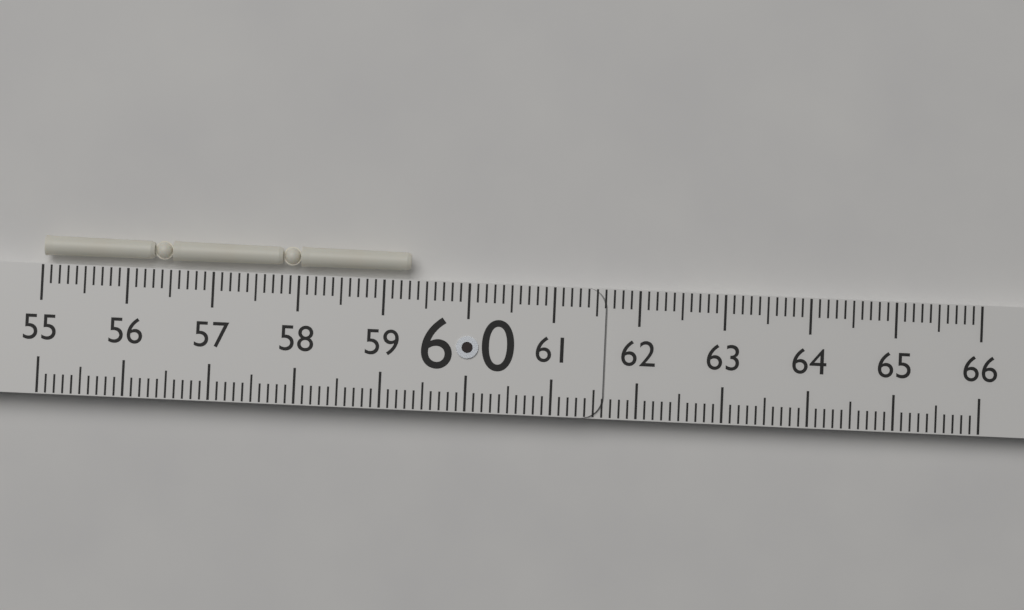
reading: 59.3 (no unit)
